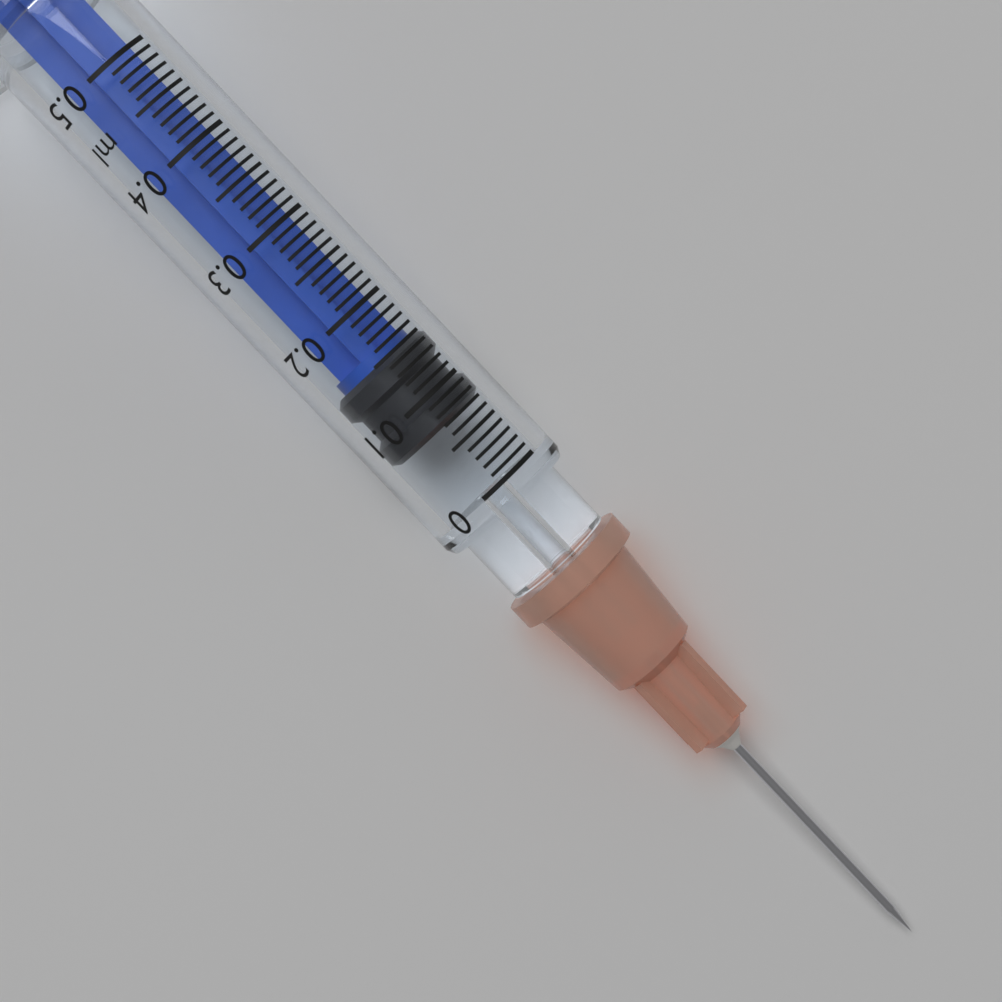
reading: 0.07 ml
